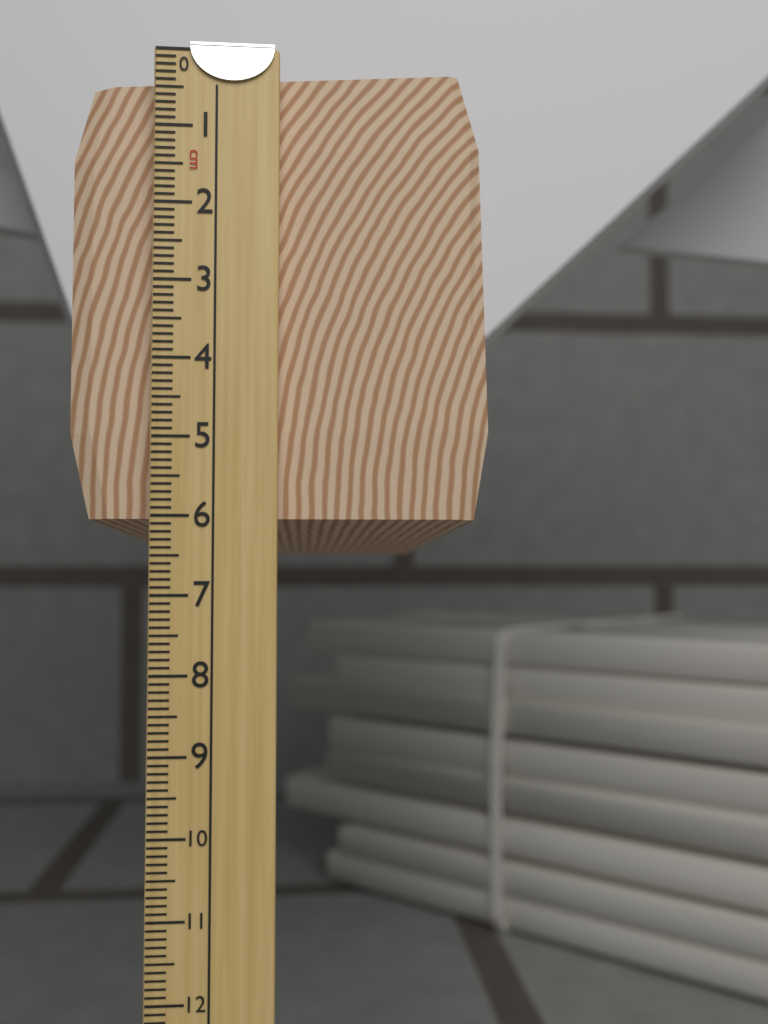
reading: 6.4 cm
